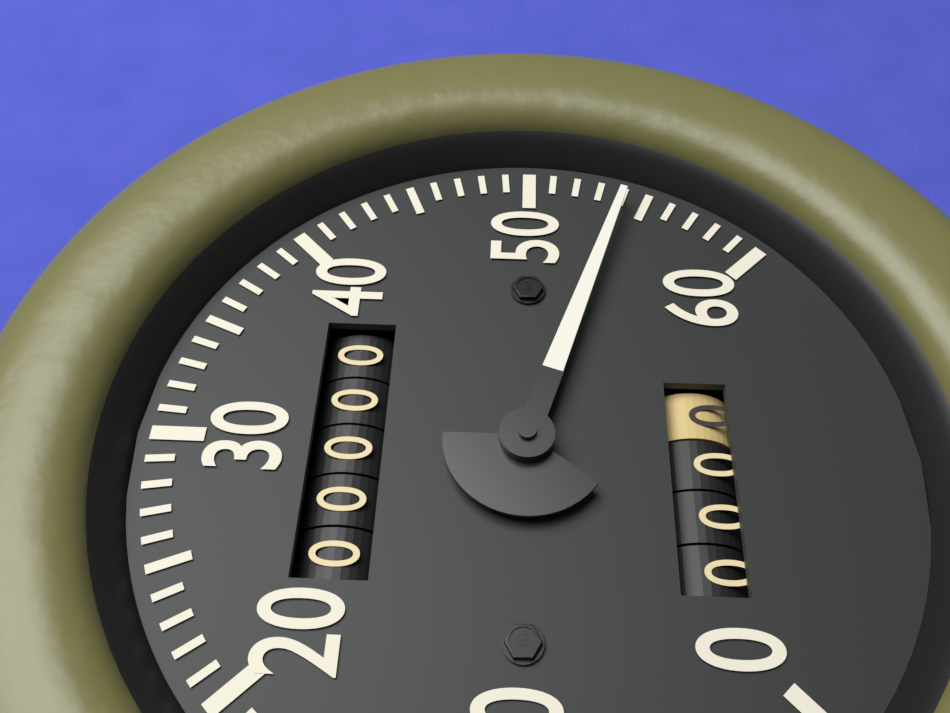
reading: 54 (no unit)
